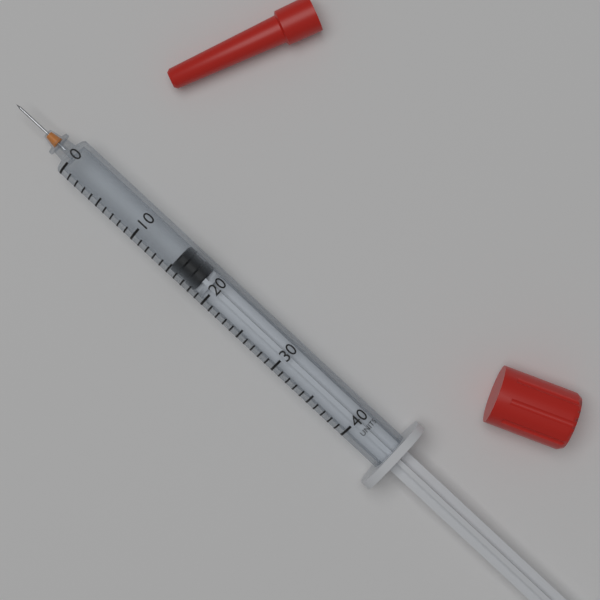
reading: 15 units
